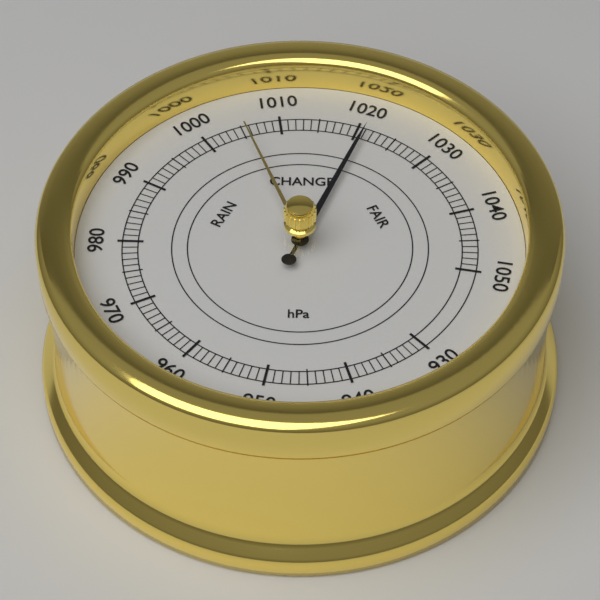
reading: 1021 hPa
